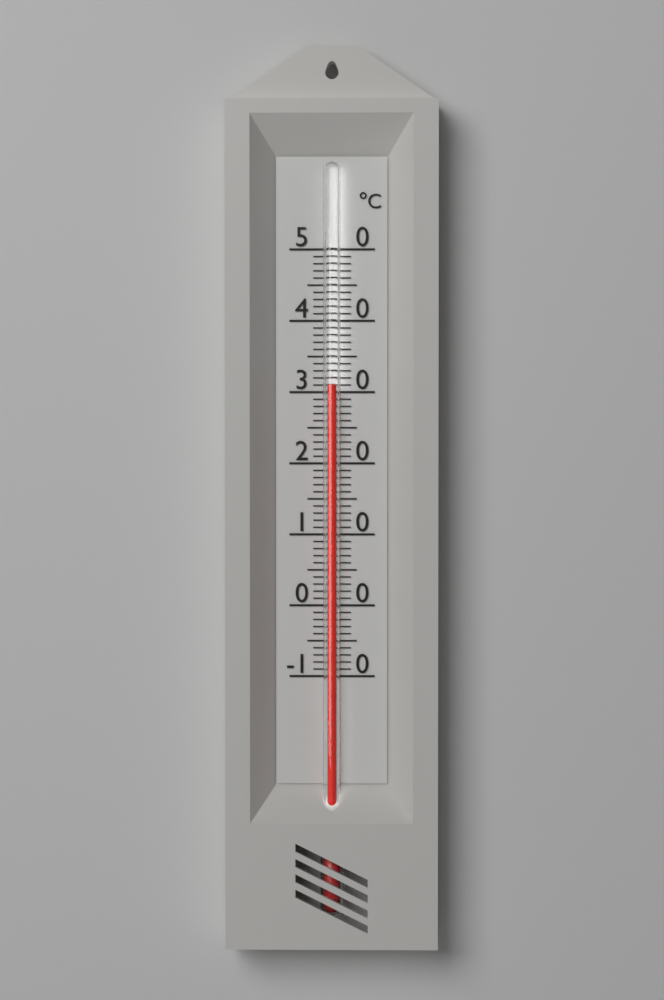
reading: 31 °C
